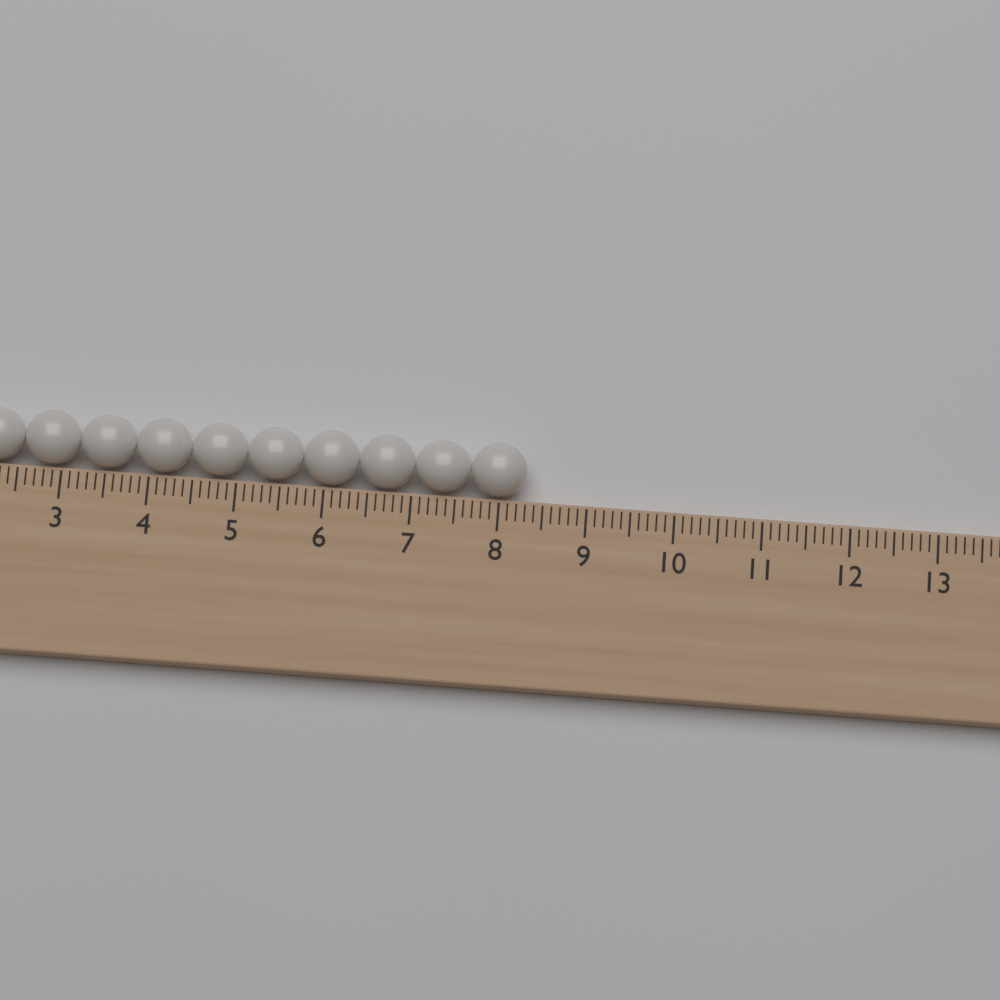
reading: 8.3 (no unit)
